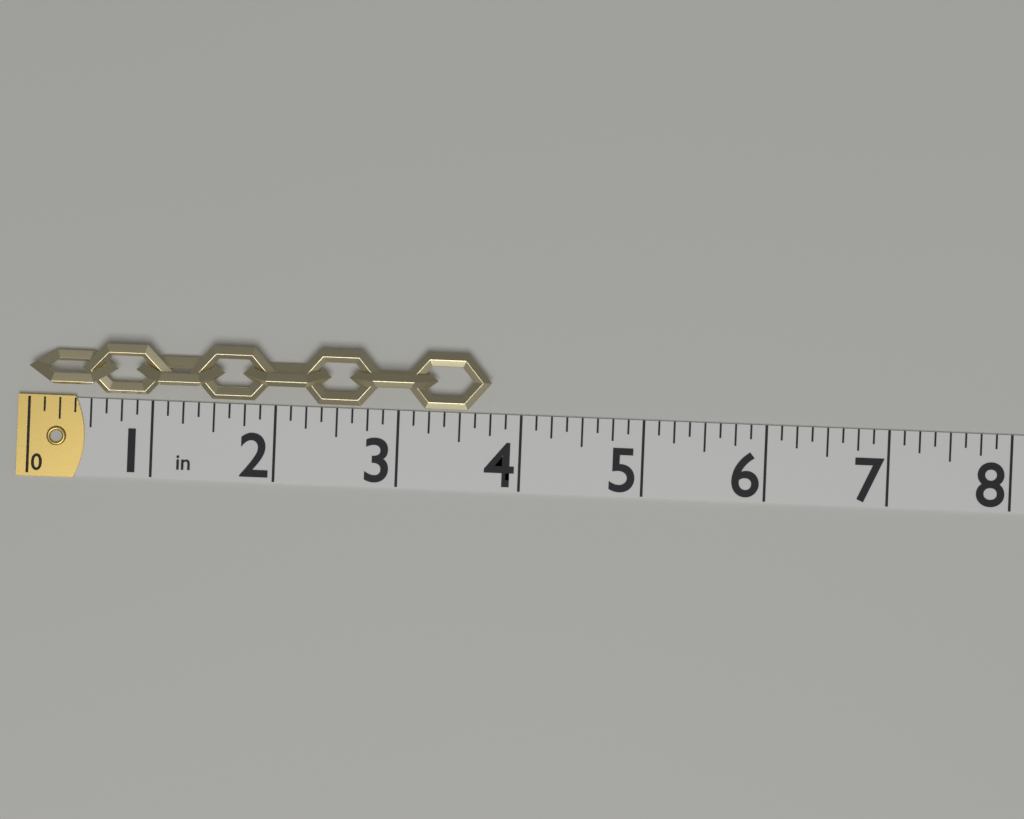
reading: 3.750 in
